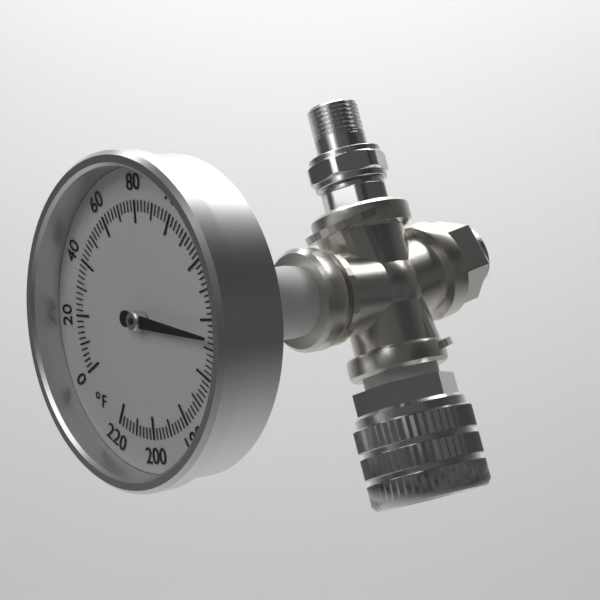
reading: 146 °F
